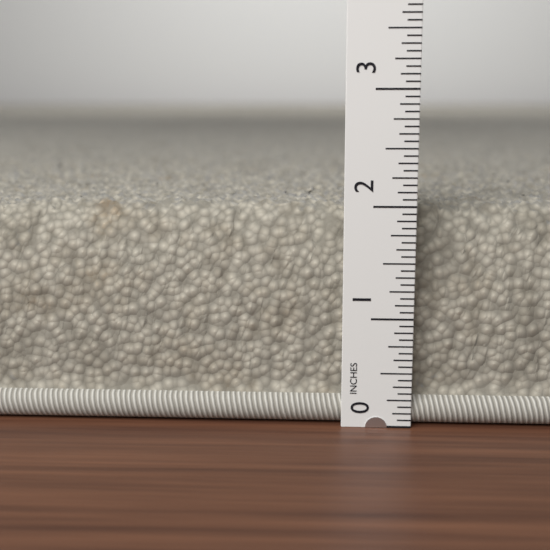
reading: 2.0000 in
